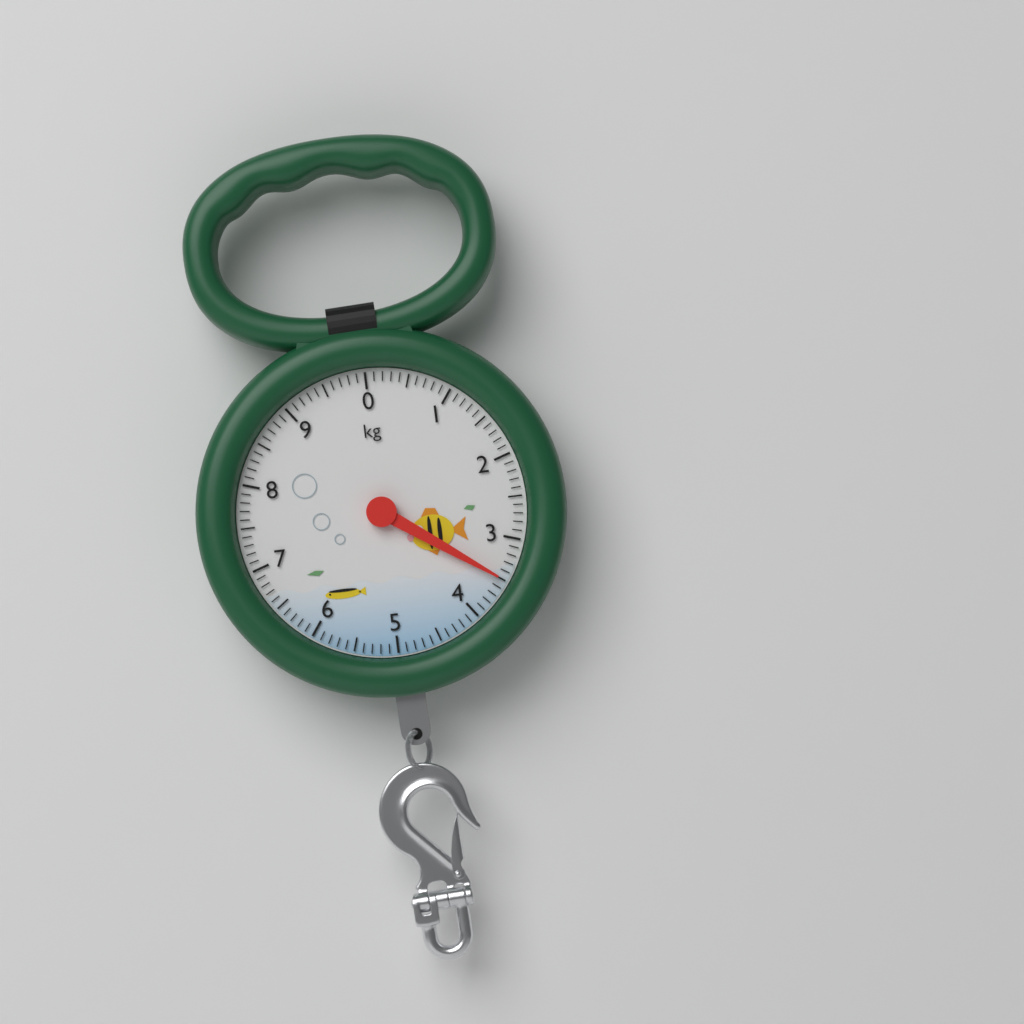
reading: 3.5 kg
